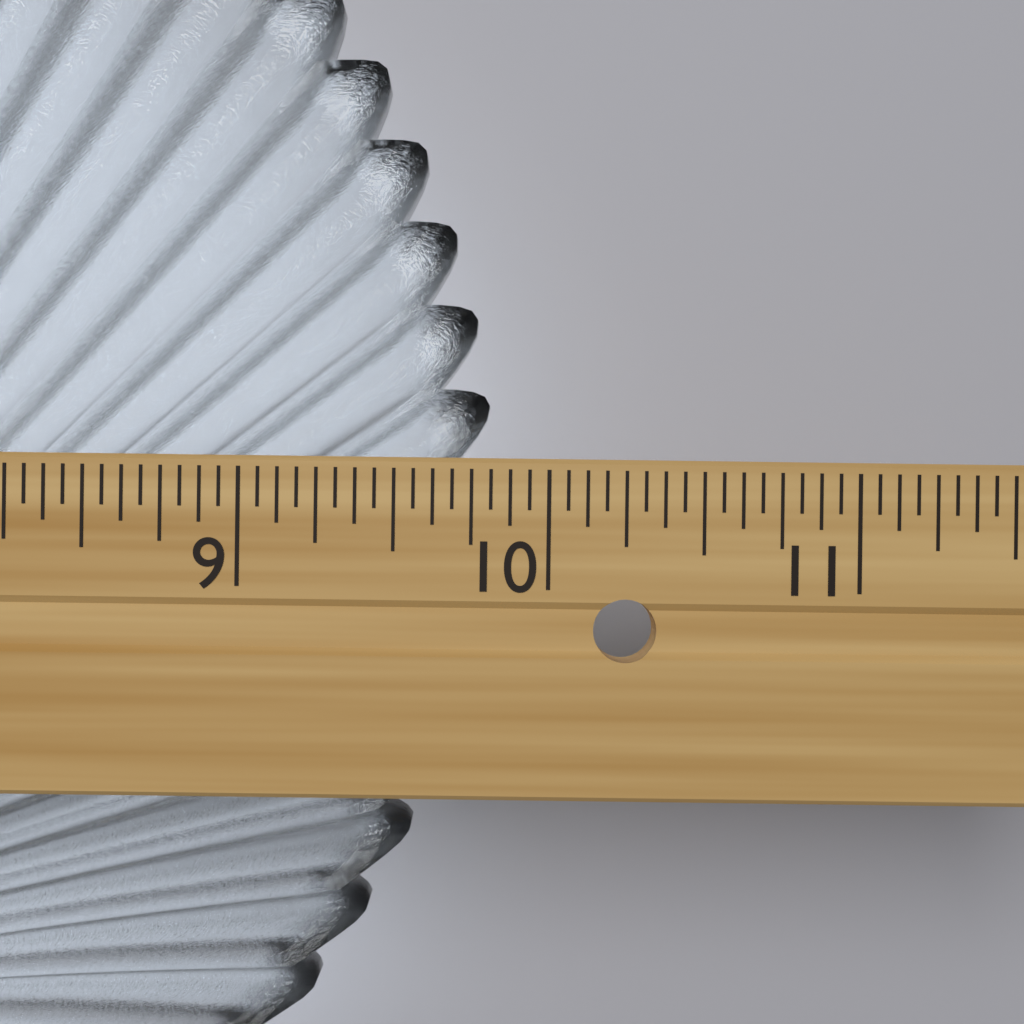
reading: 9.8125 in
